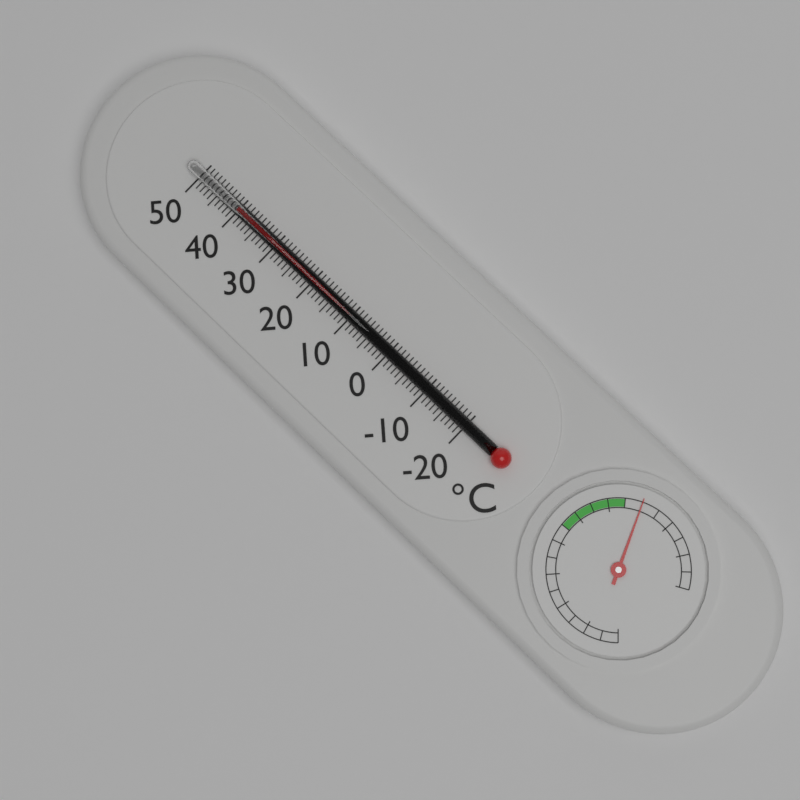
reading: 40 °C
